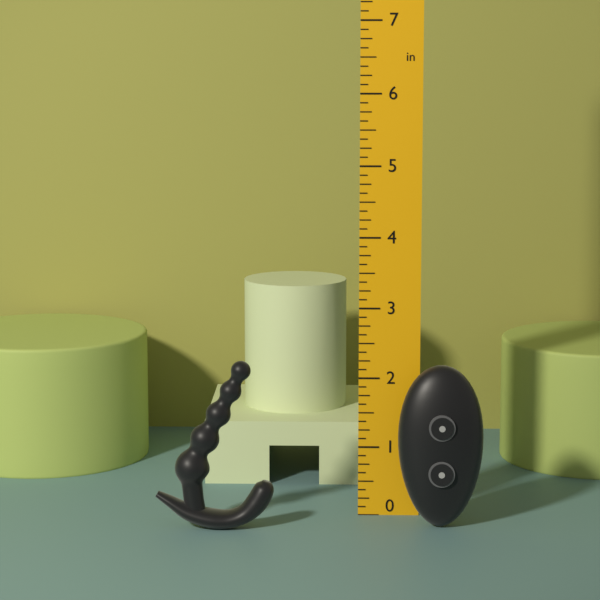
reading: 2.375 in
